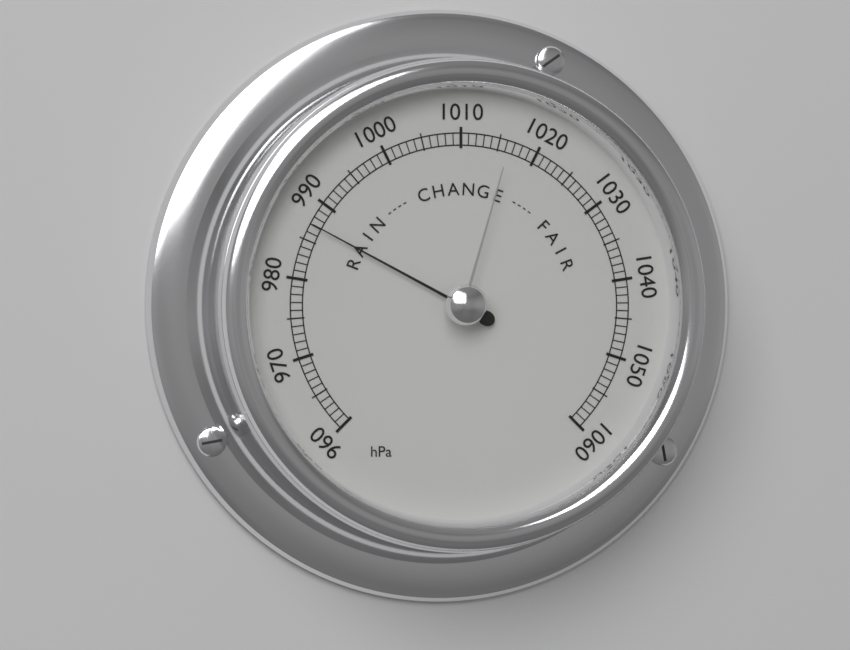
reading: 987 hPa
